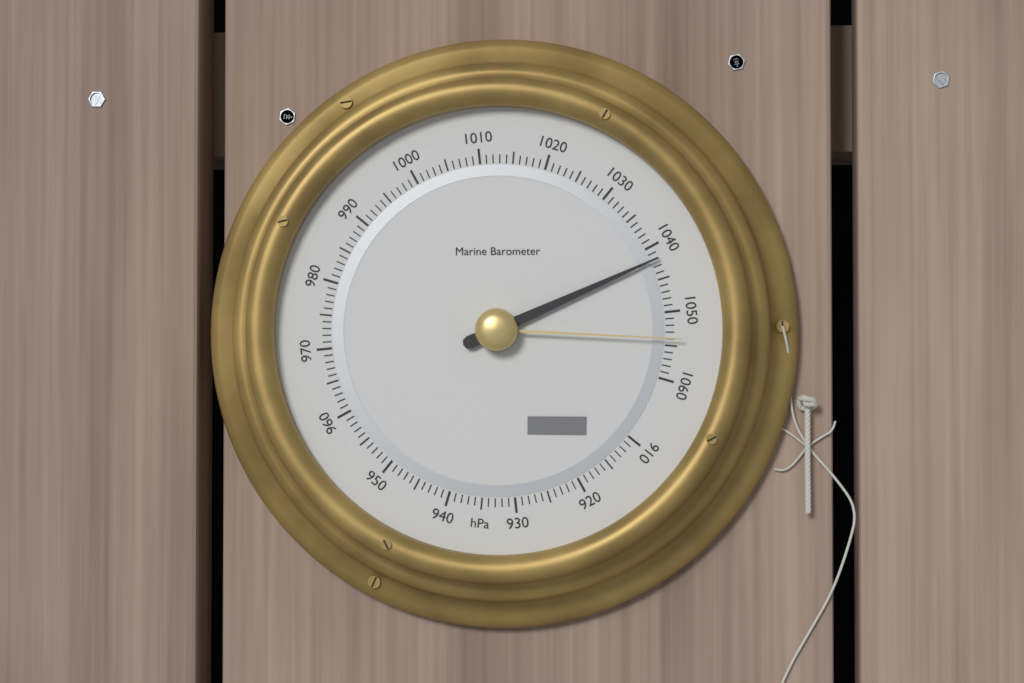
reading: 1042 hPa
